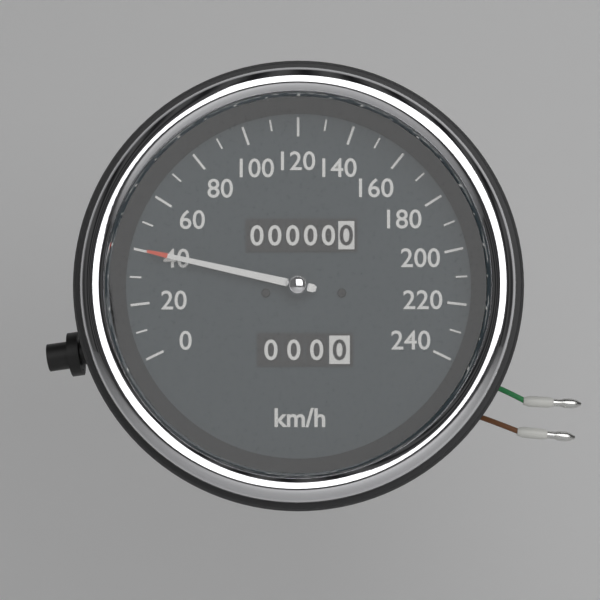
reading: 40 km/h
